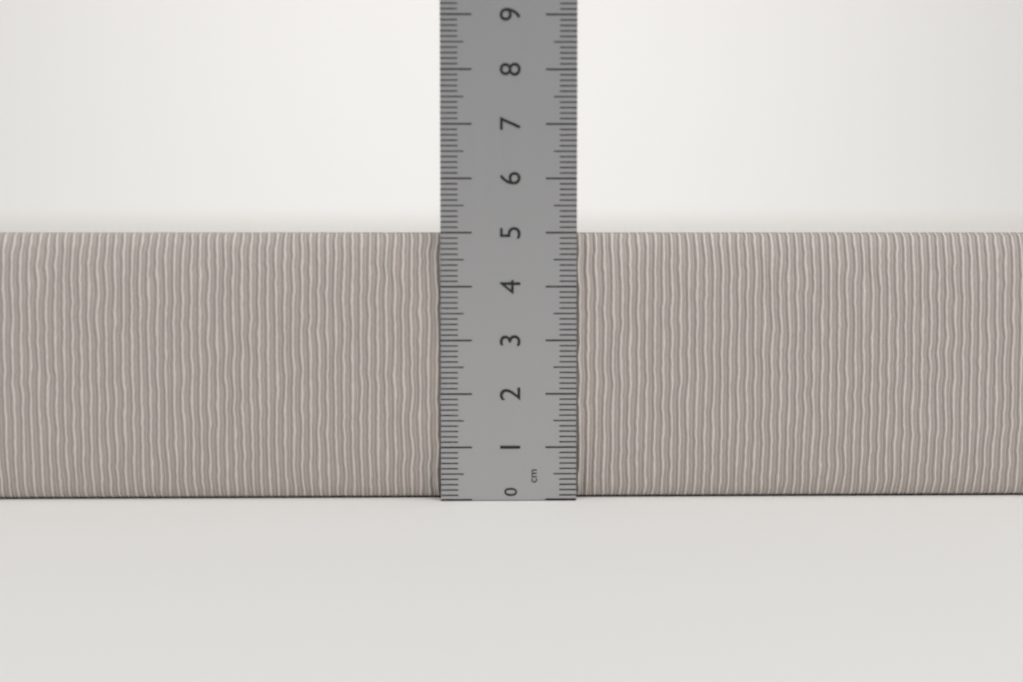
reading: 5.0 cm
